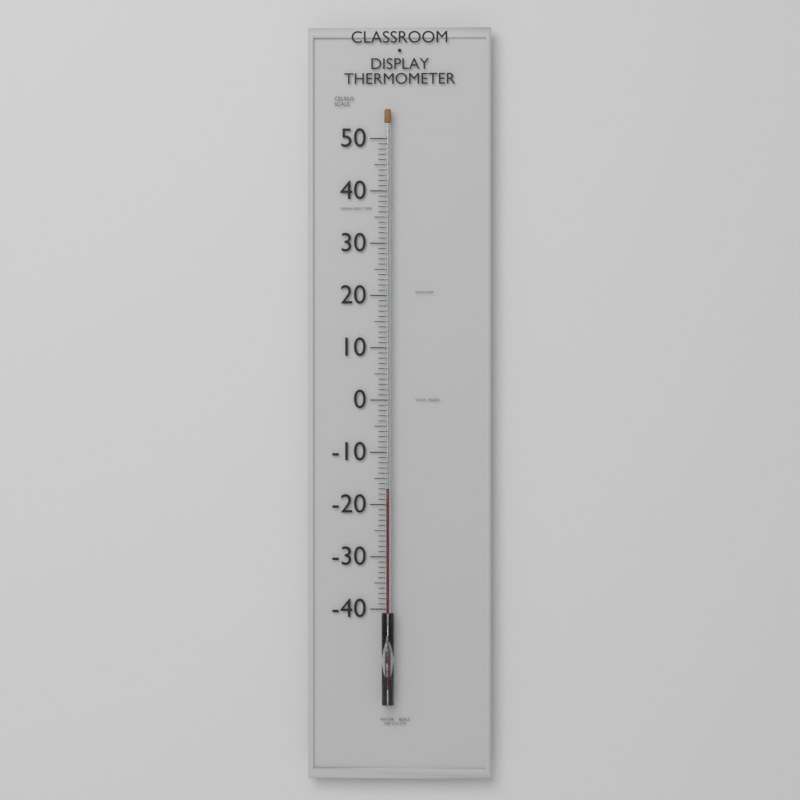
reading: -17 °C
